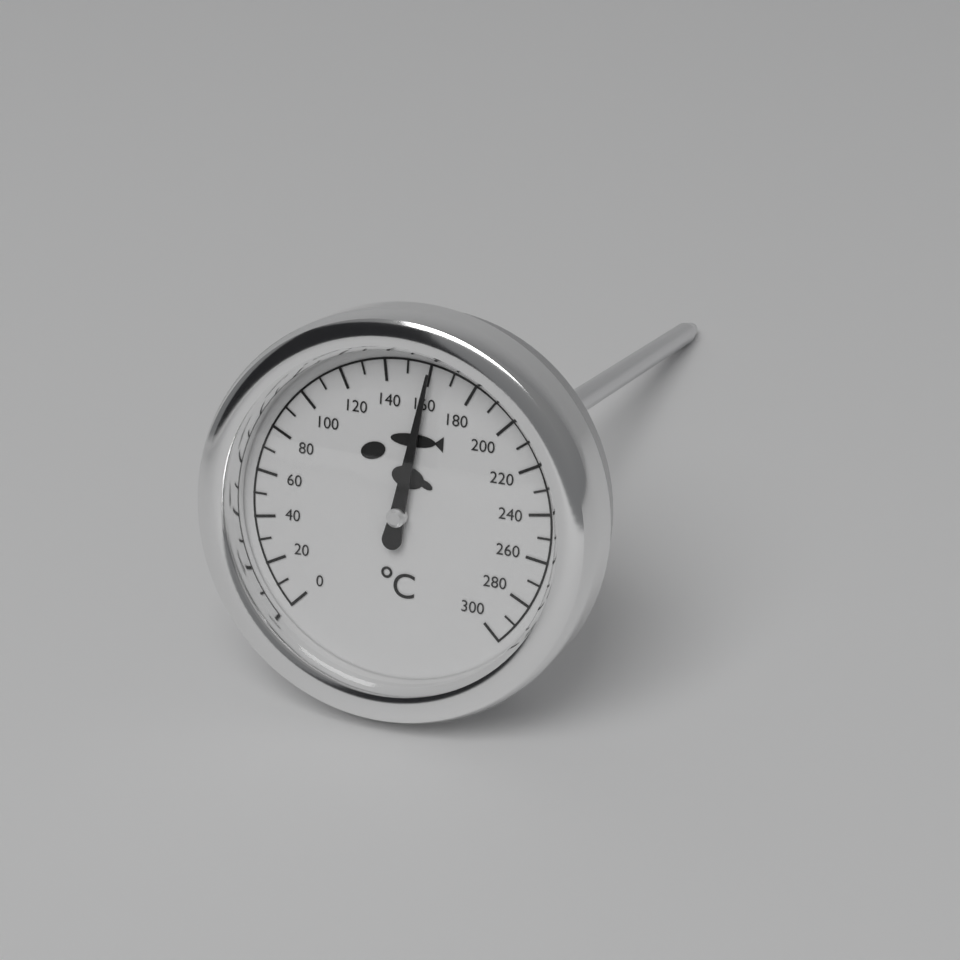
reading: 160 °C
